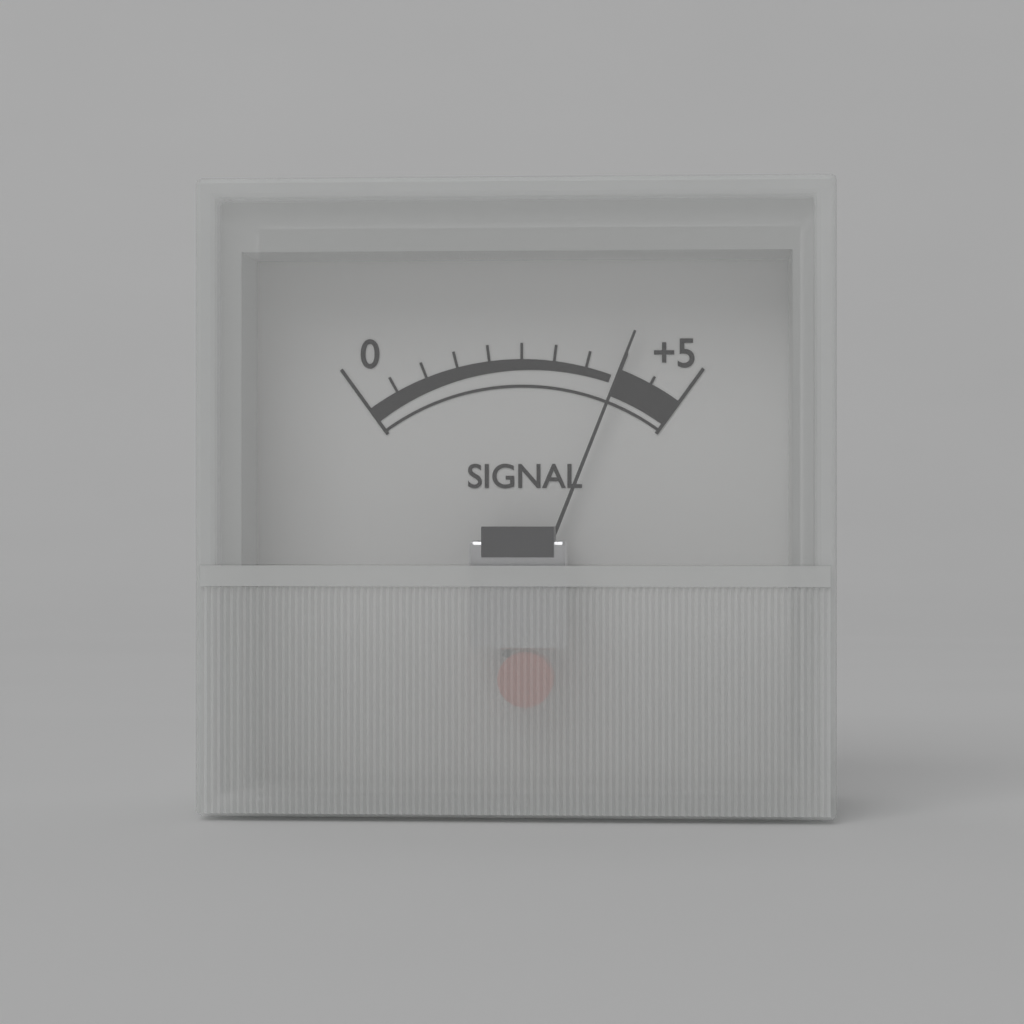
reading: 4.0 (no unit)
